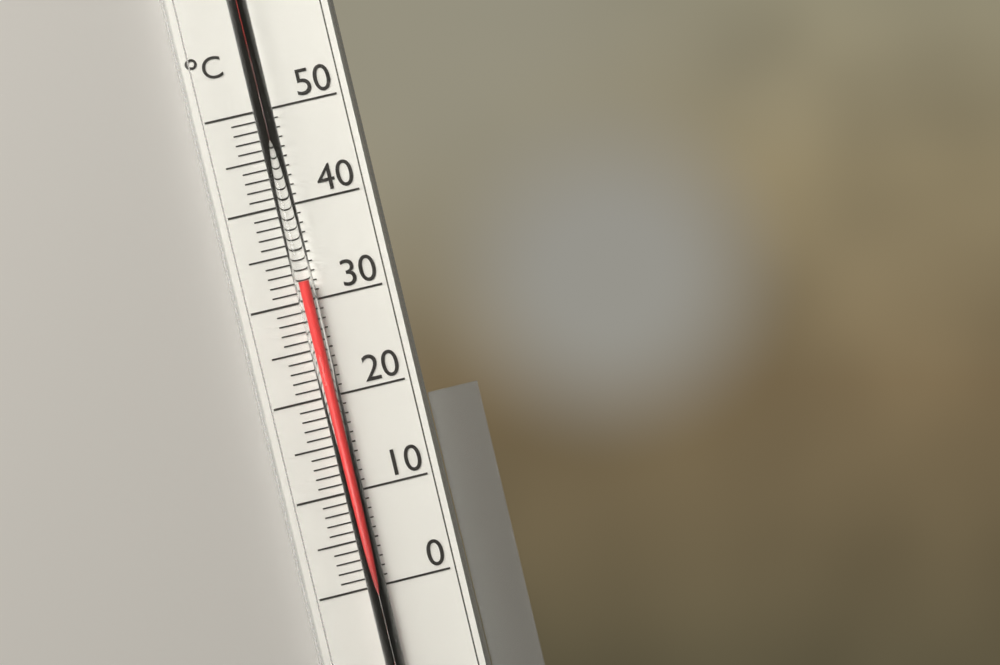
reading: 32 °C
